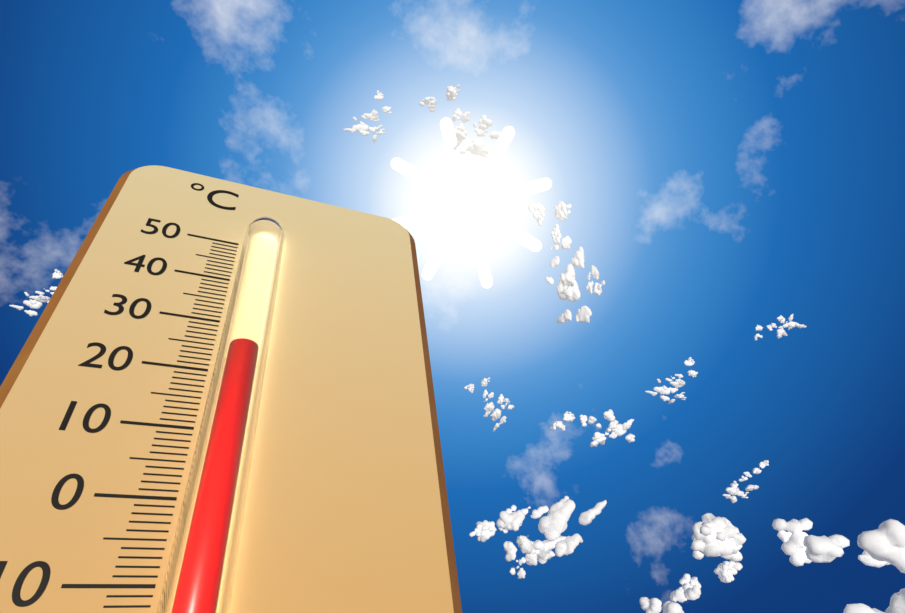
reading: 23 °C
